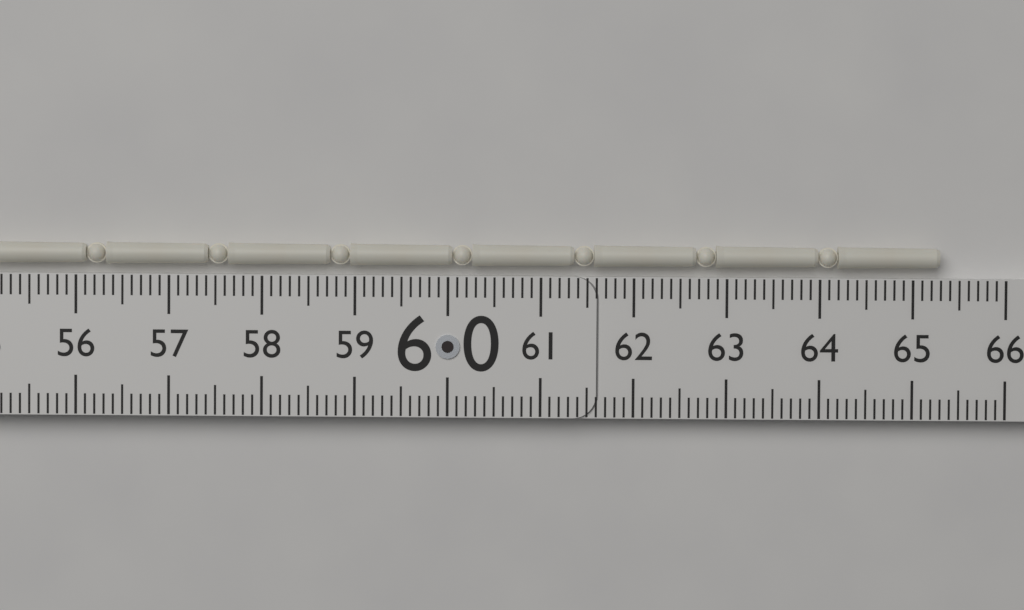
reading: 65.3 (no unit)
